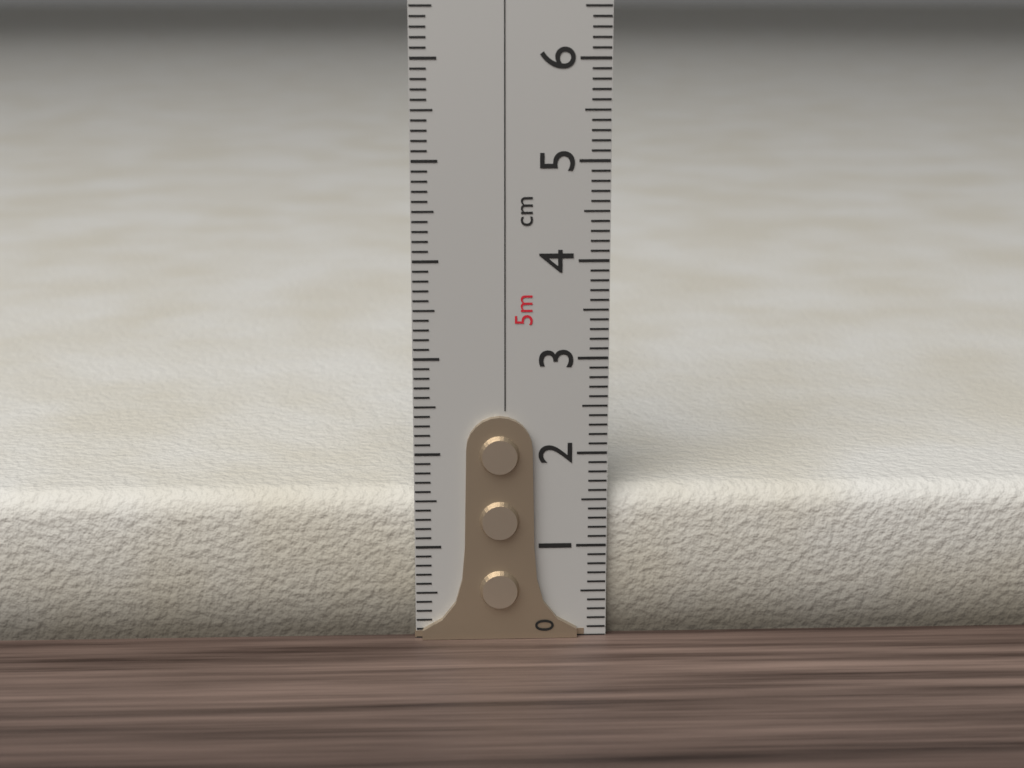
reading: 1.6 cm
